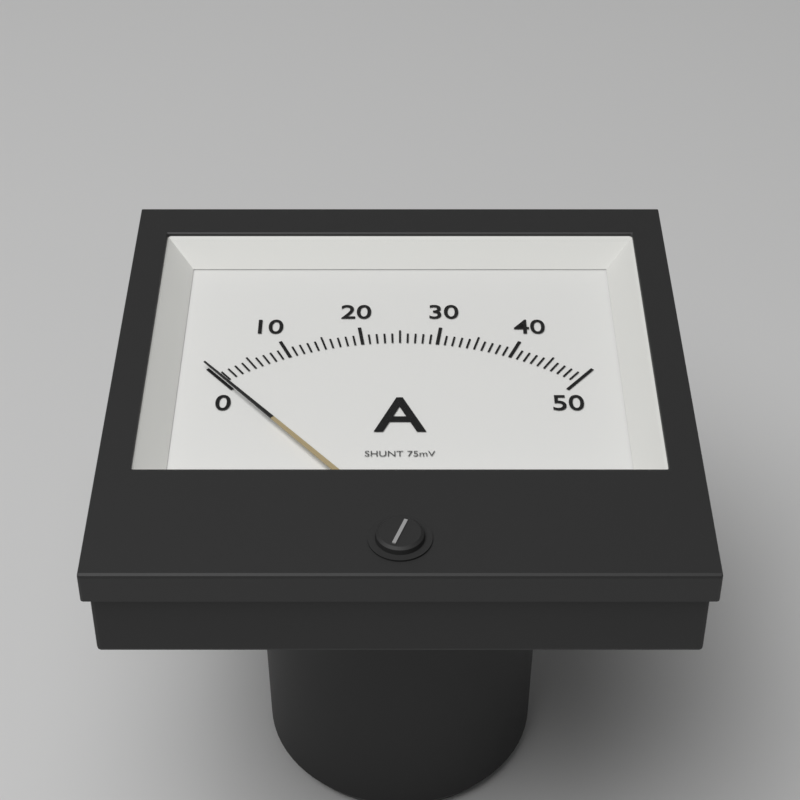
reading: 0 A
